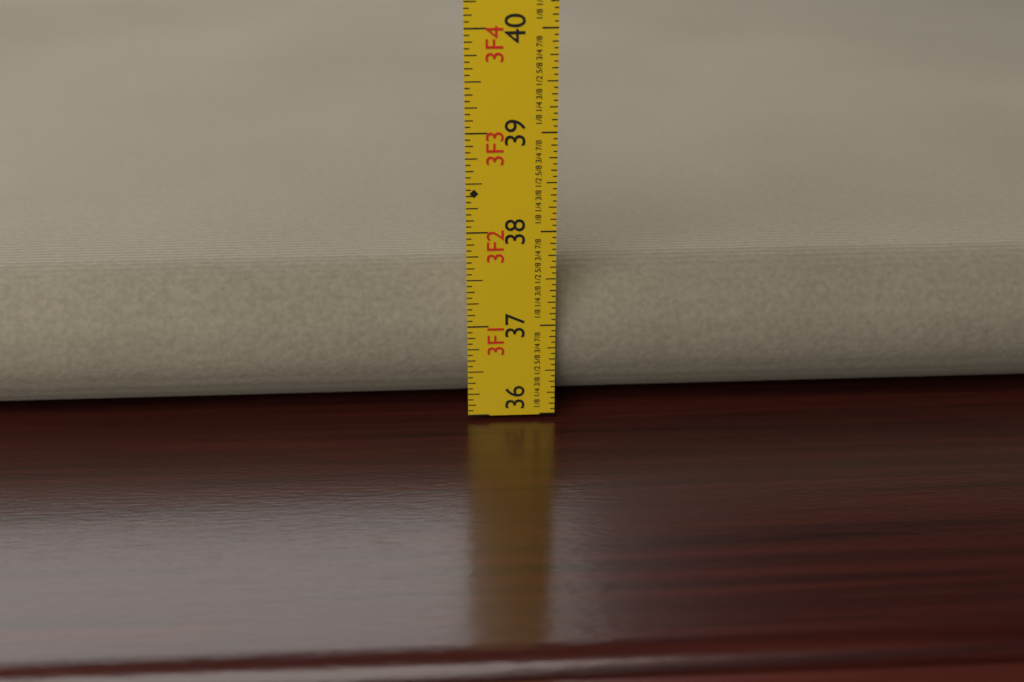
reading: 37.5000 in
